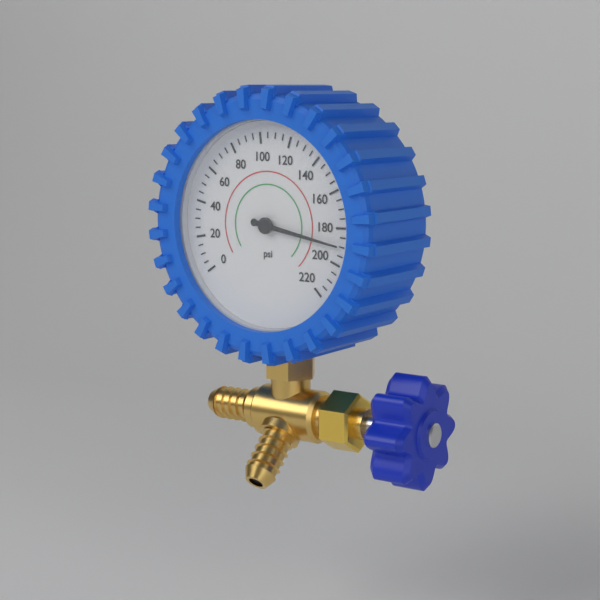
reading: 190 psi
